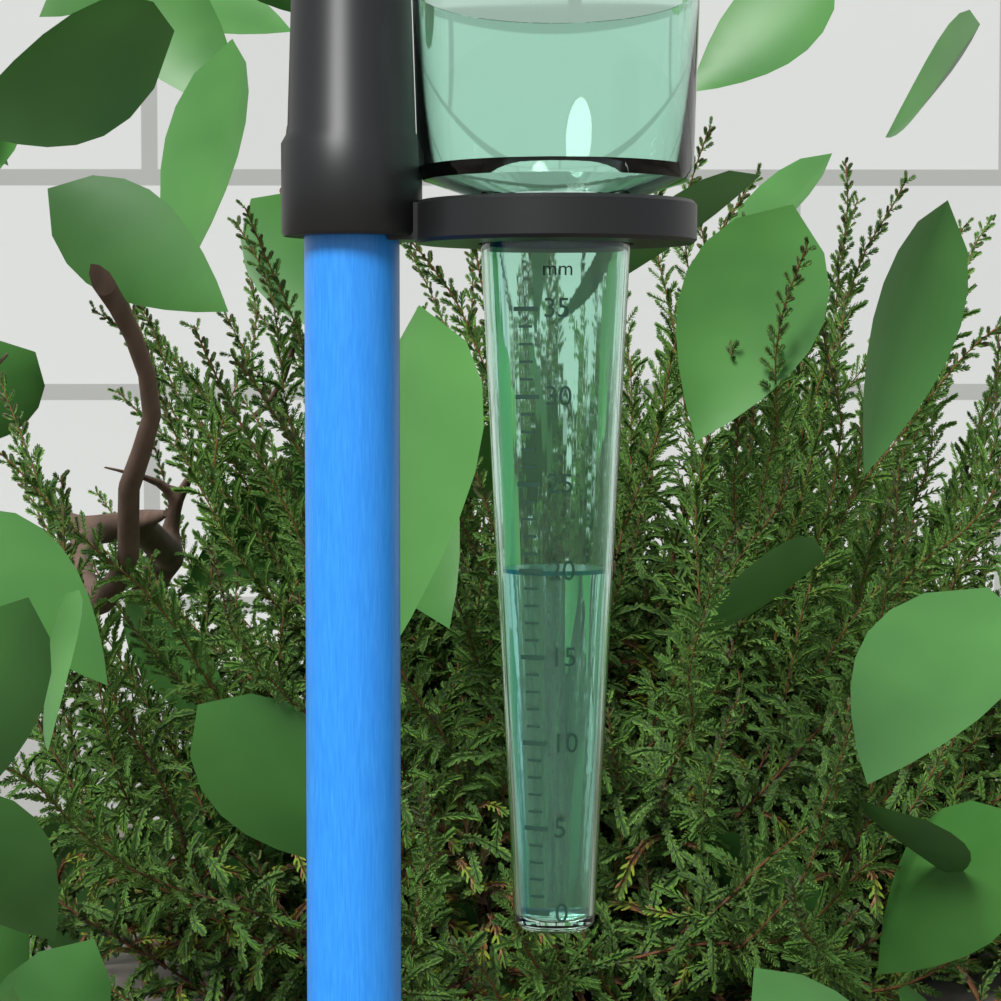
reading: 20 mm
